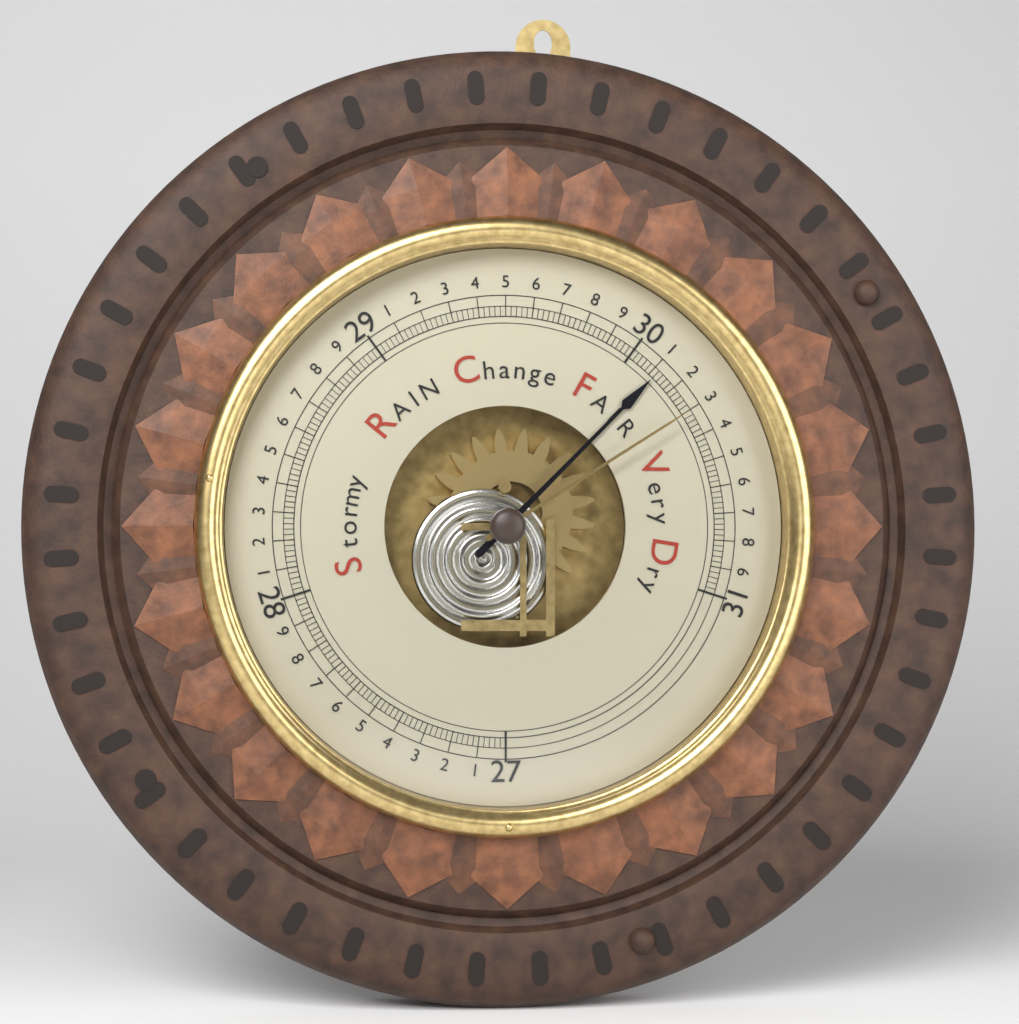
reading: 30.12 inHg
